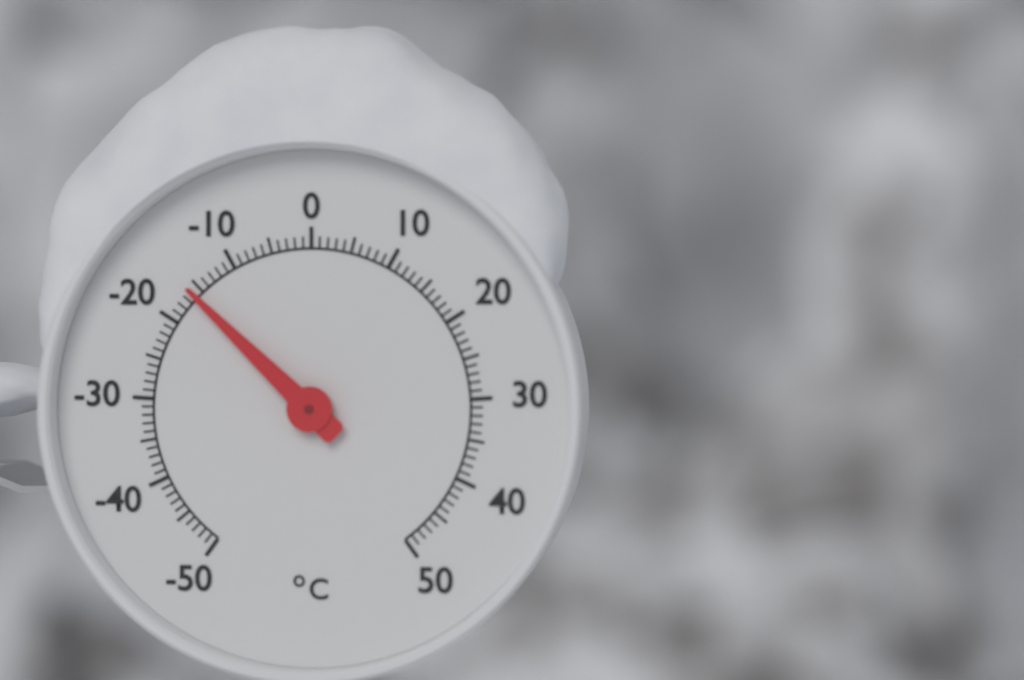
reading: -16 °C
